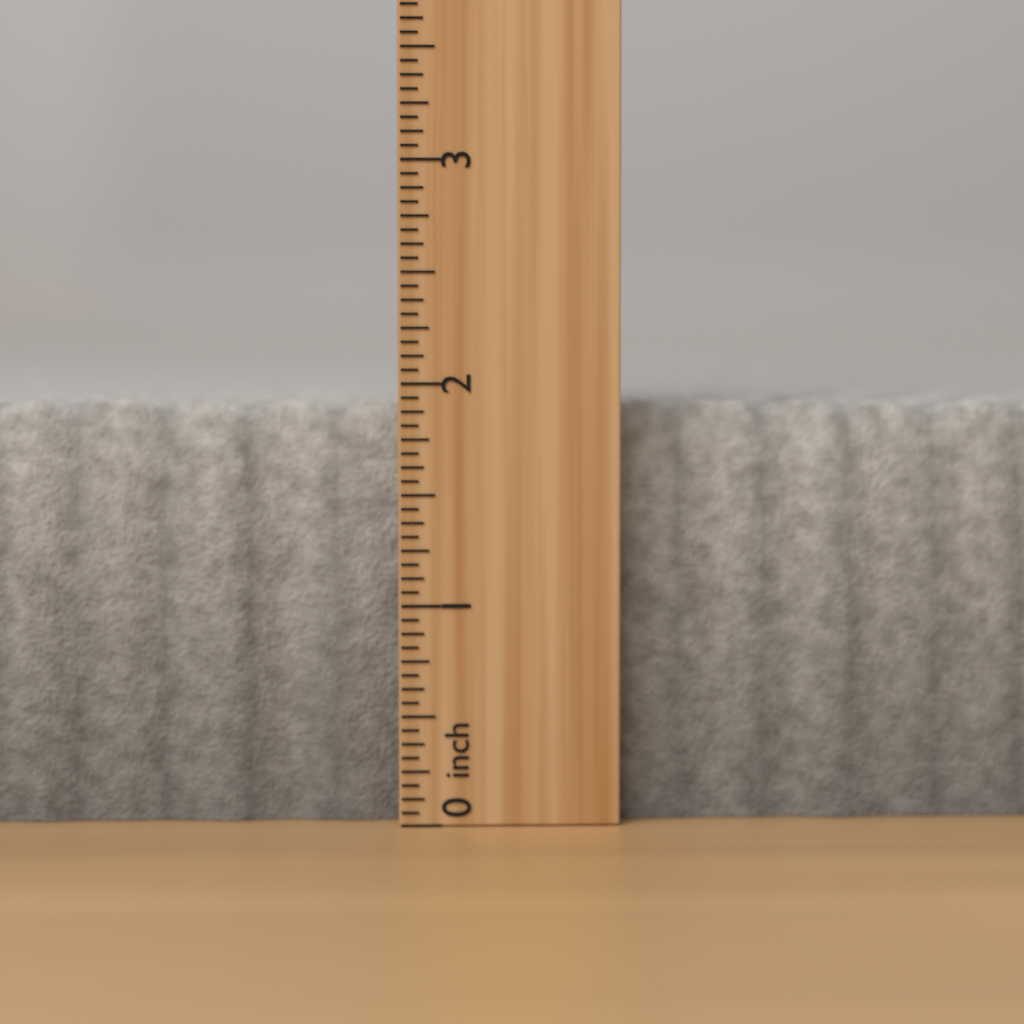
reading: 1.9375 inch
